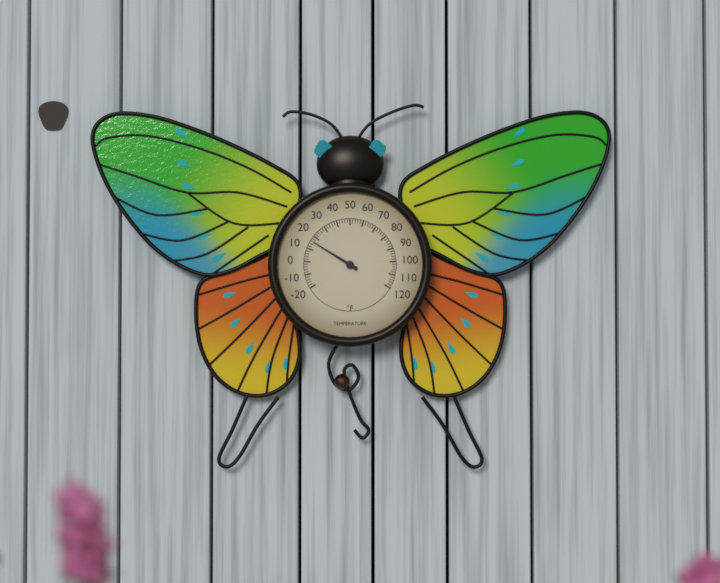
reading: 16 °F
